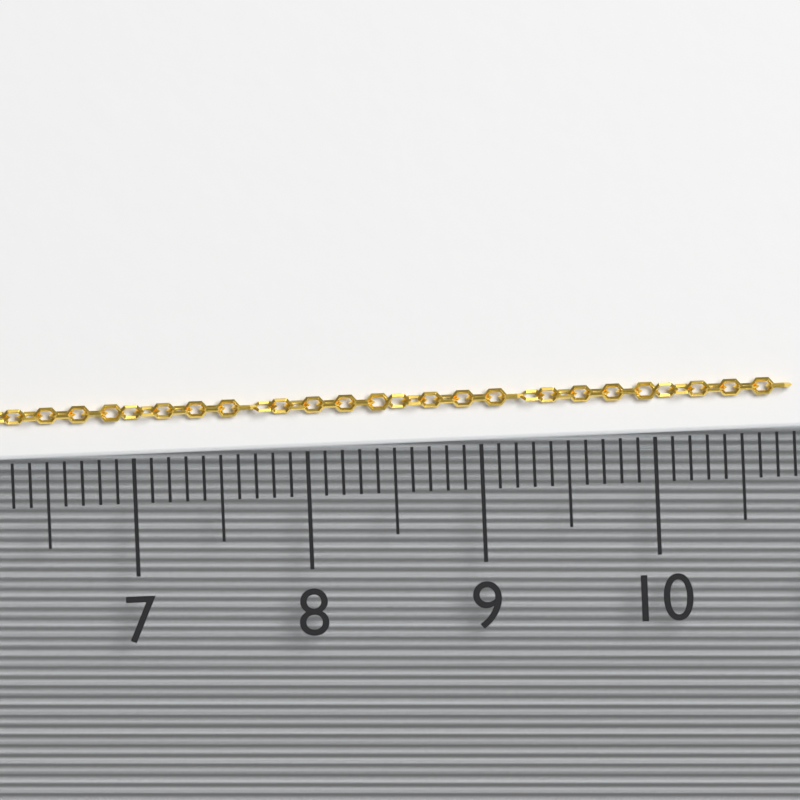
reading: 10.8 (no unit)
